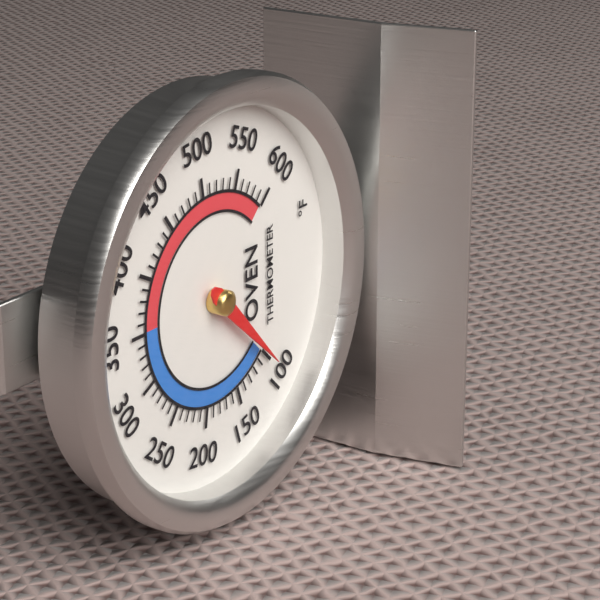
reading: 100 °F
